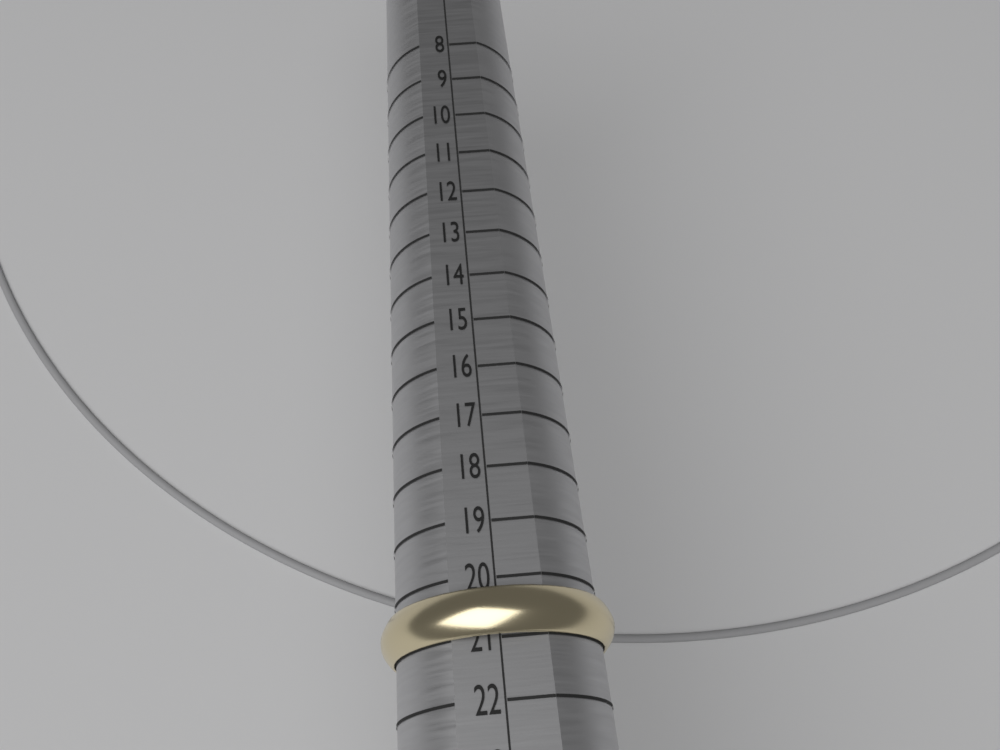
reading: 21 (no unit)
